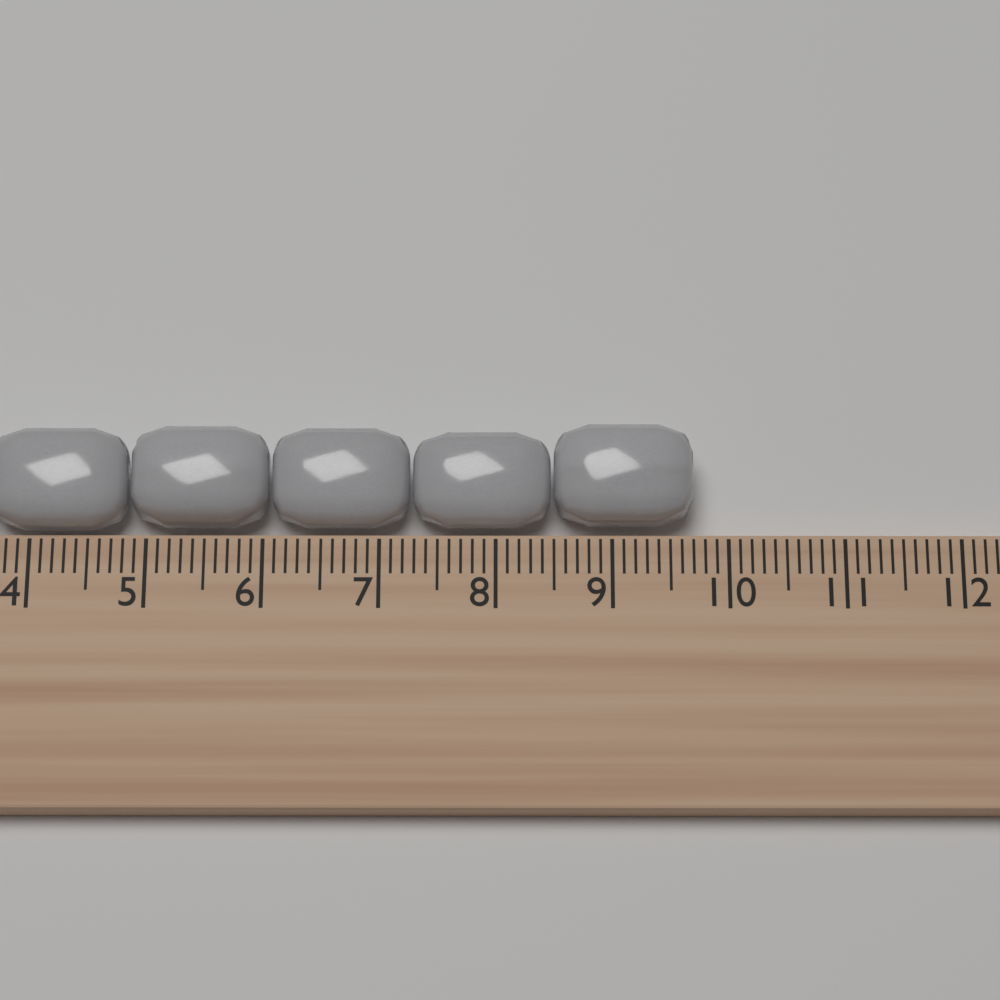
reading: 9.7 cm
